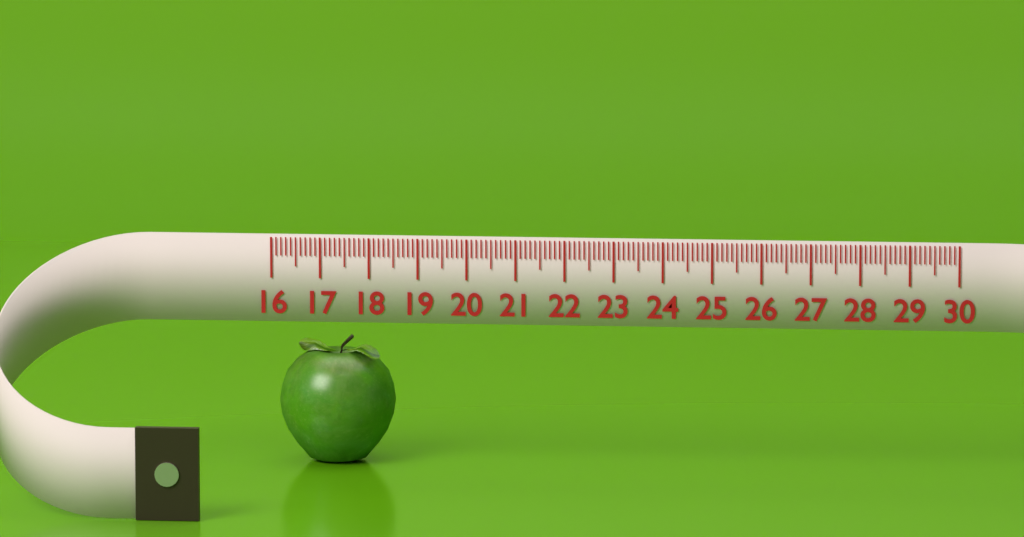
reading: 18.4 (no unit)
